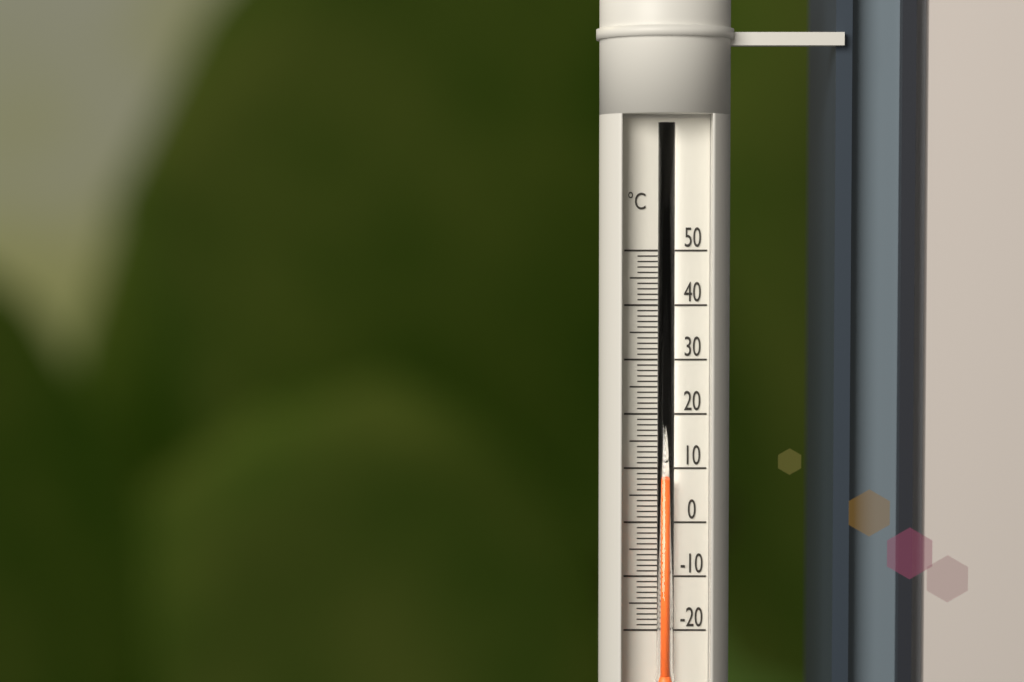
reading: 8 °C
